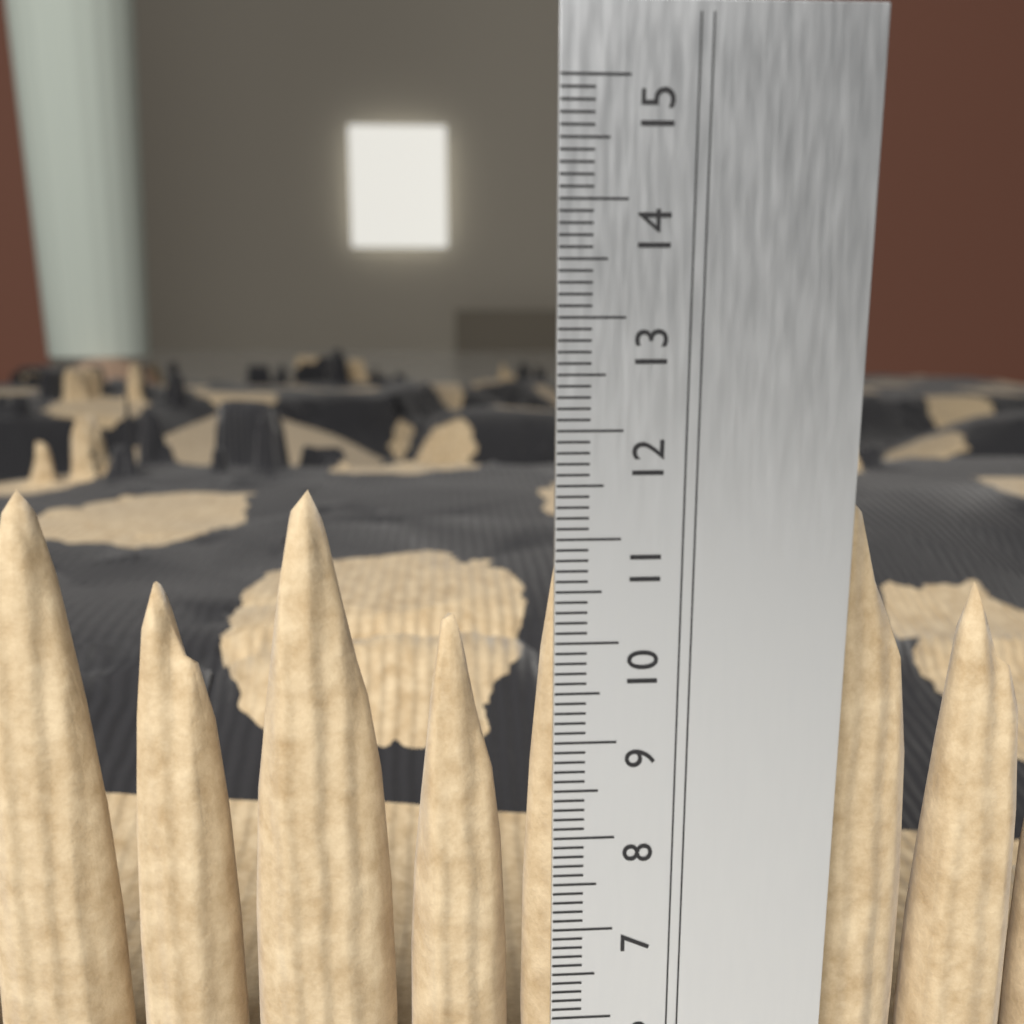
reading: 11.4 cm
